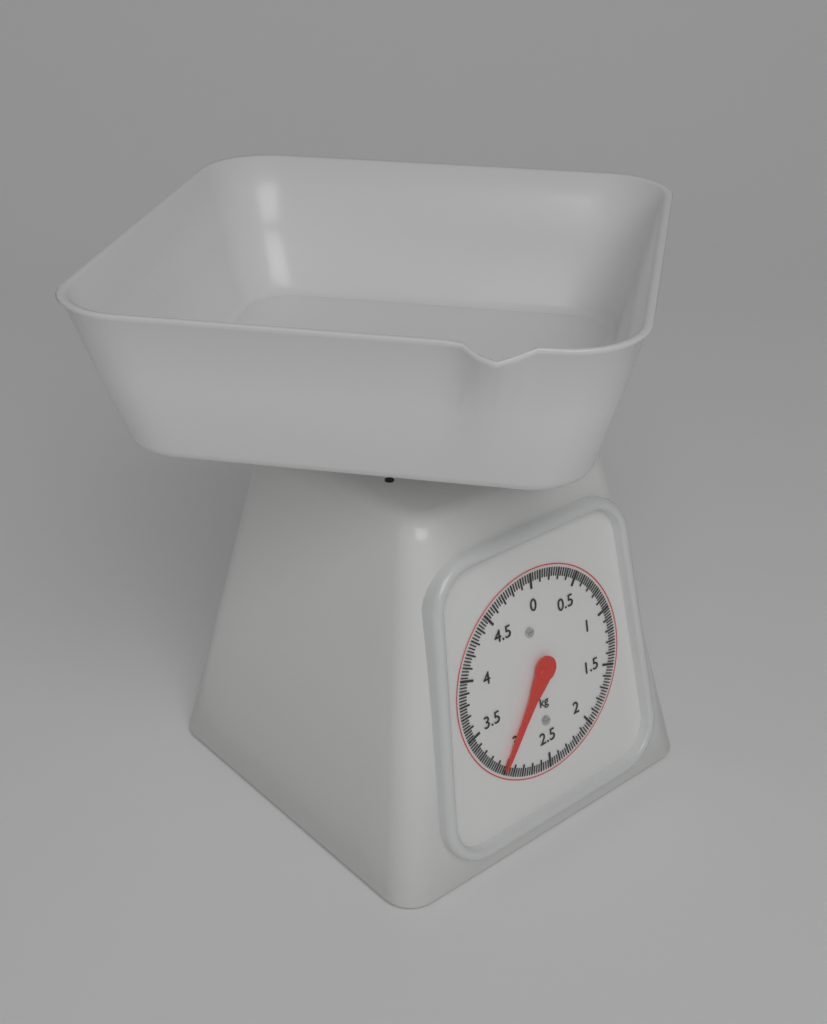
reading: 3.025 kg
